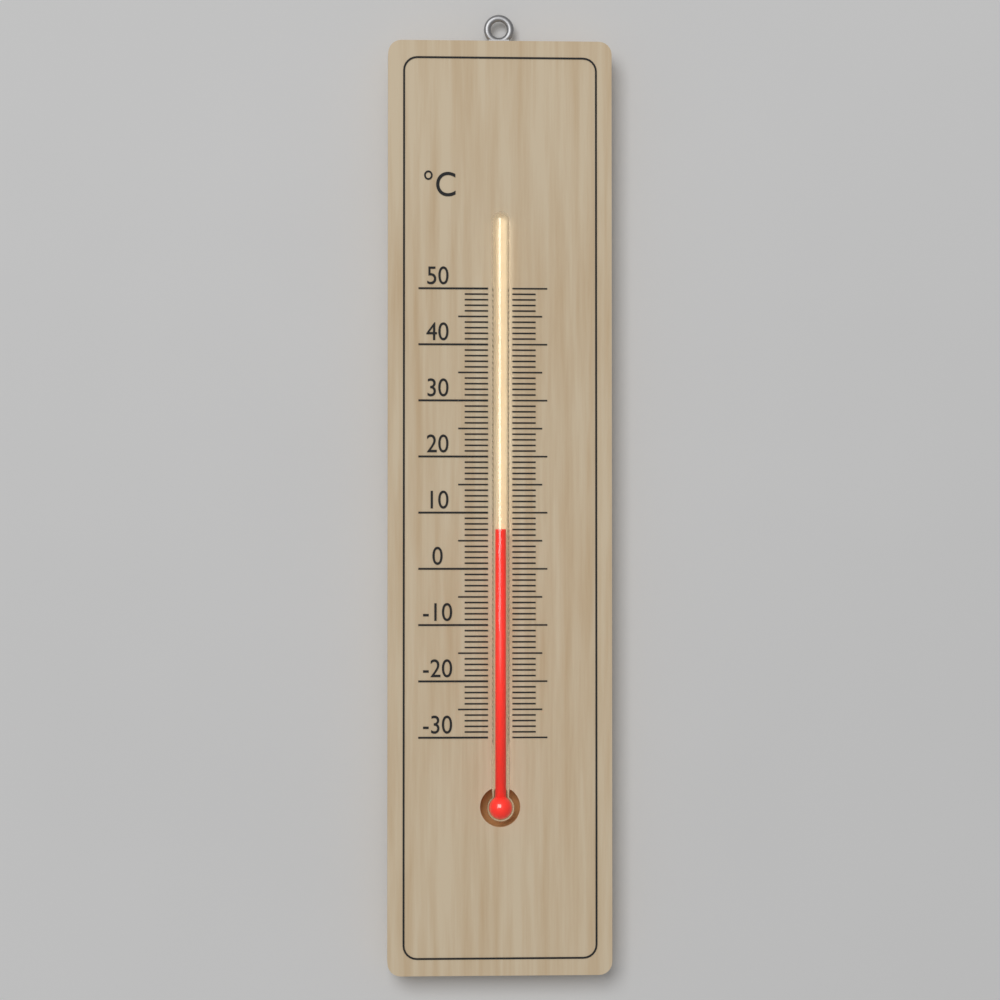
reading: 7 °C
